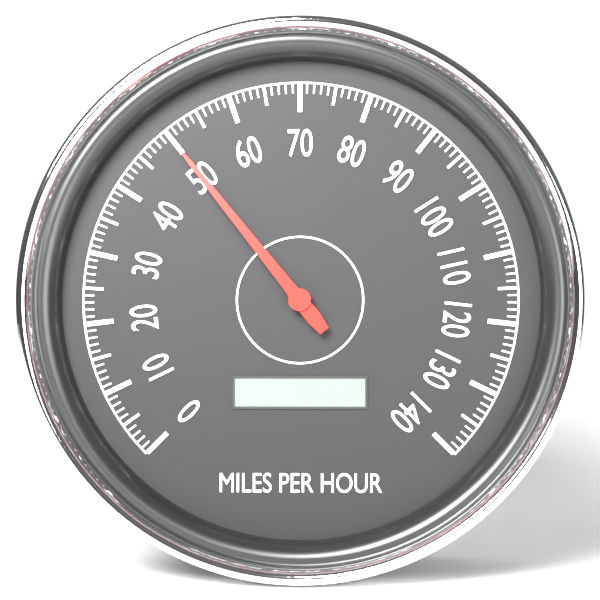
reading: 50 mph
